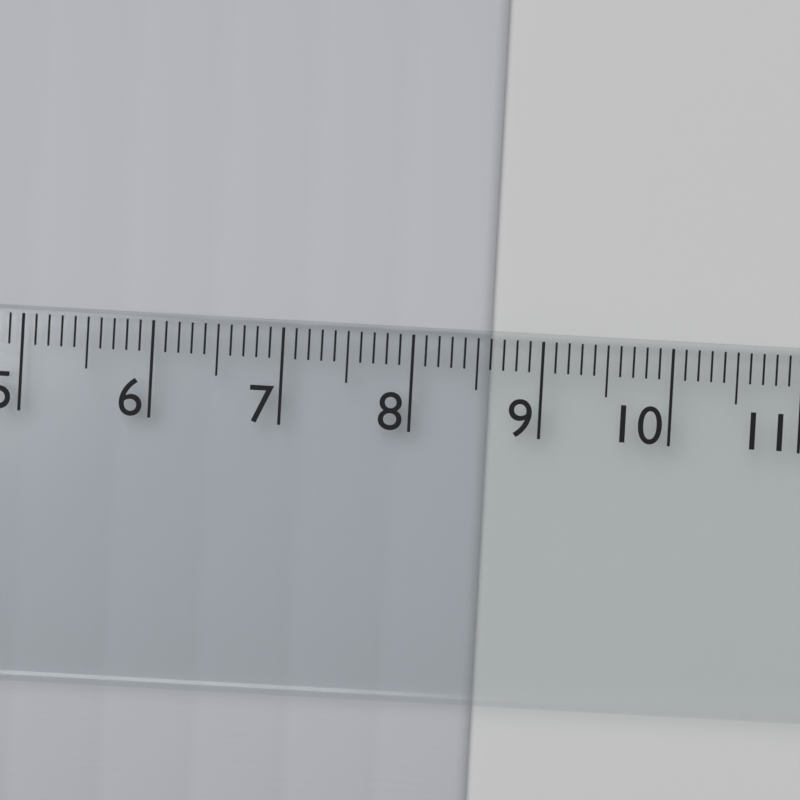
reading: 8.6 cm
